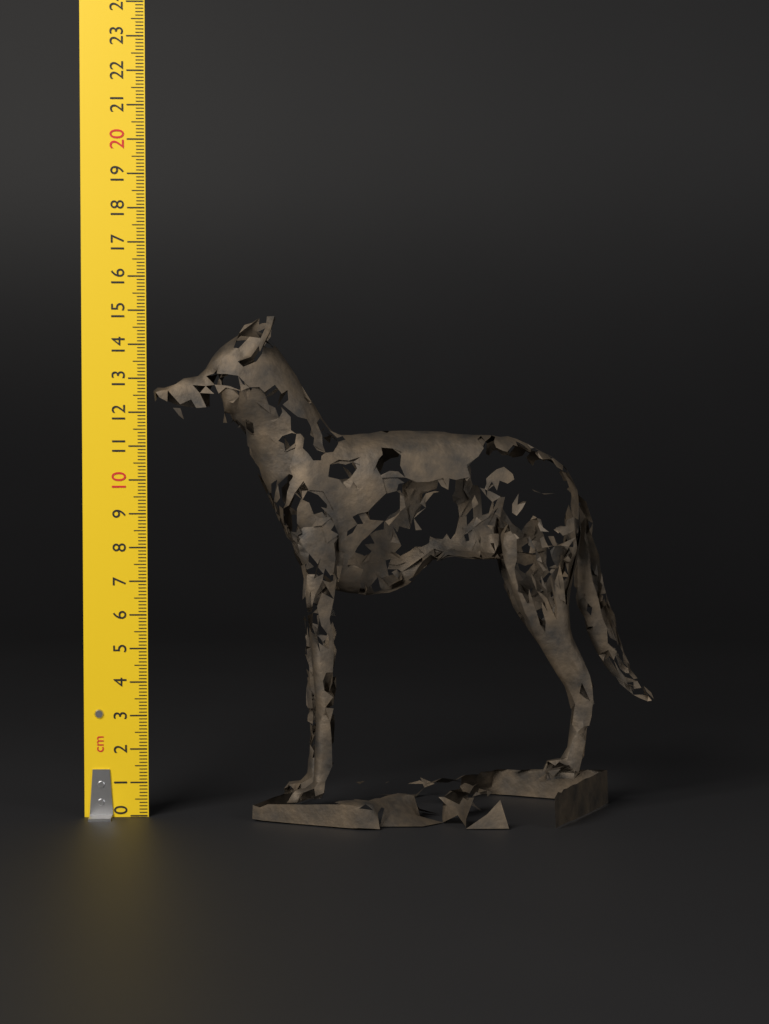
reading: 14.8 cm
